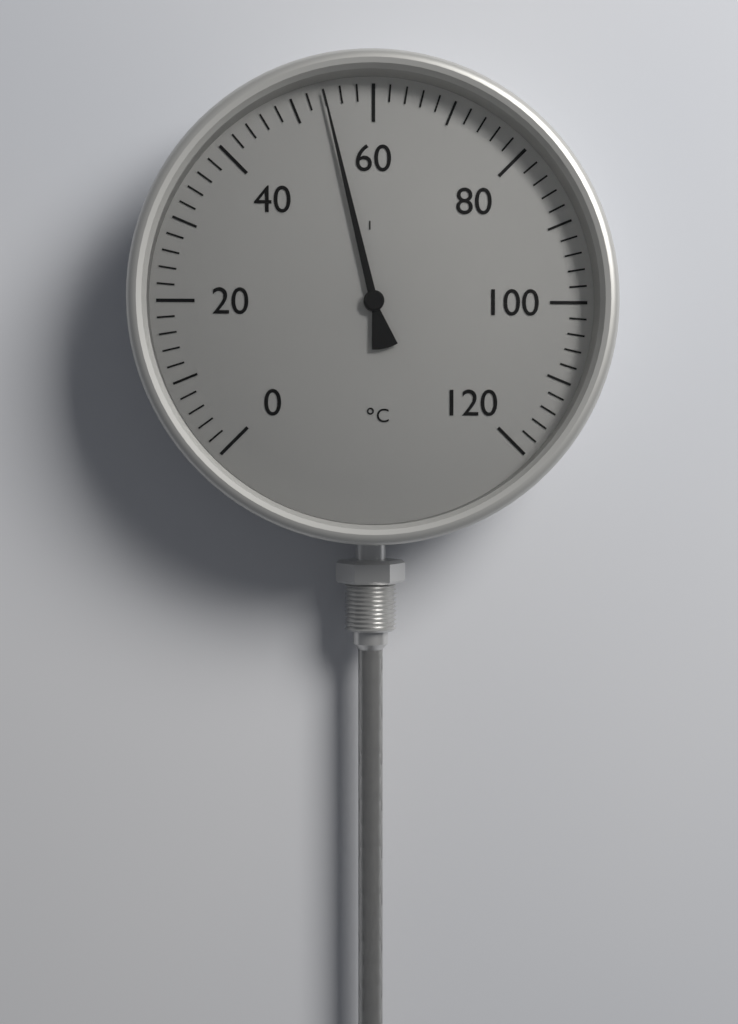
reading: 54 °C
